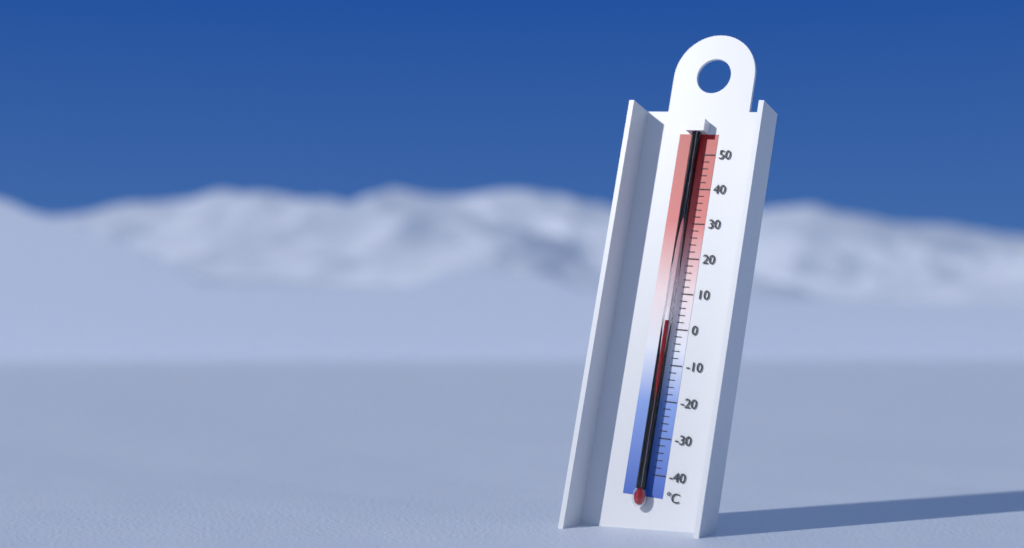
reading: 2 °C
